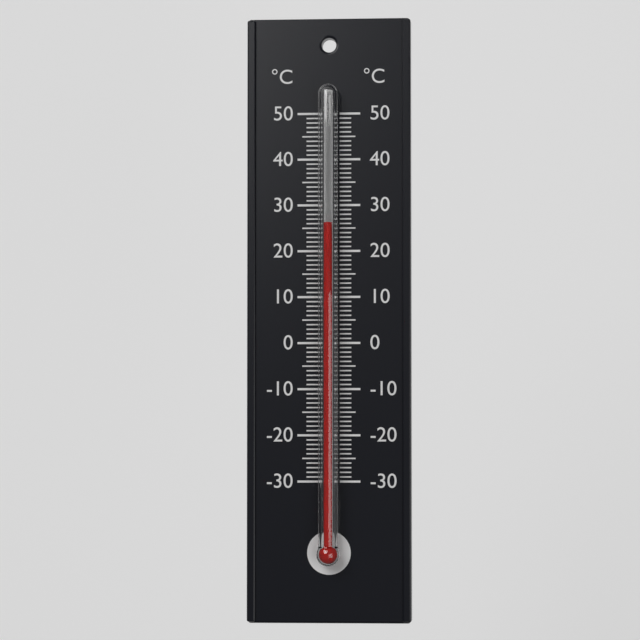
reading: 26 °C
